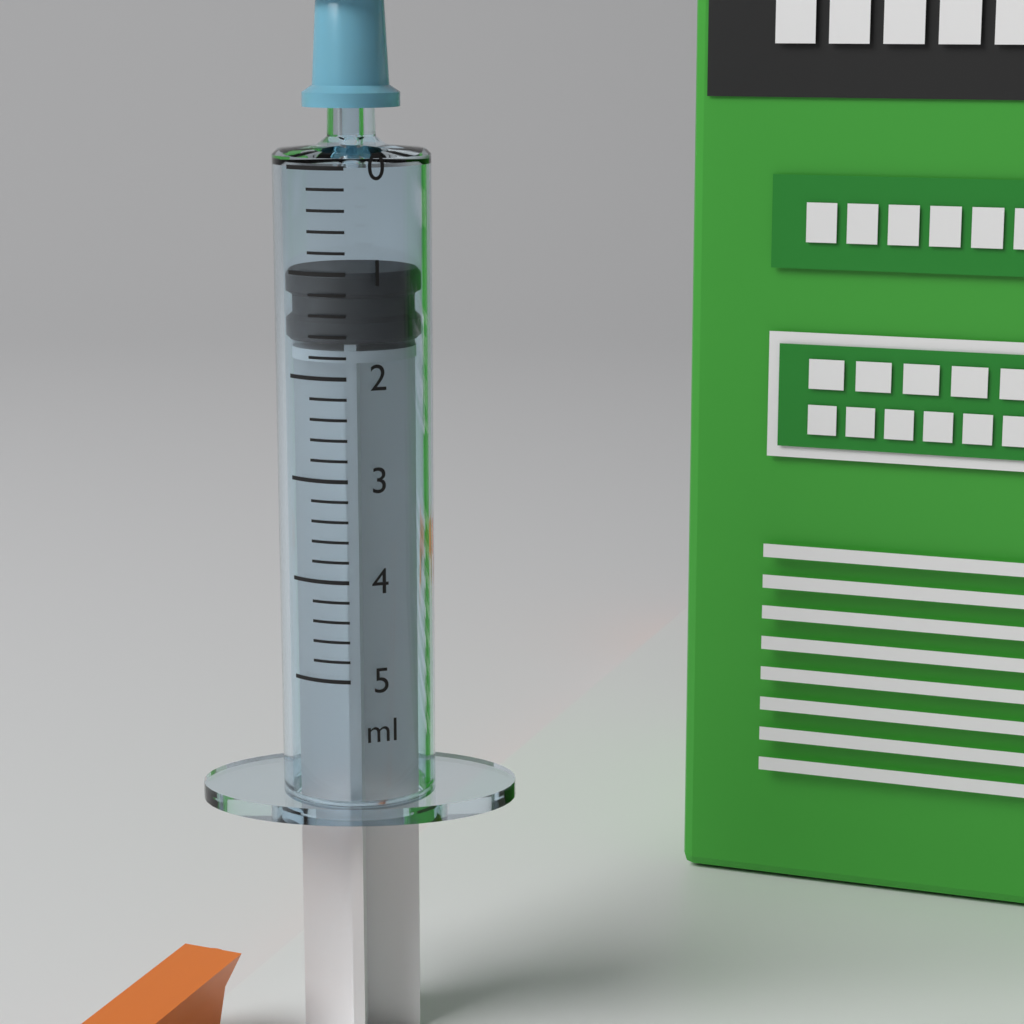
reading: 1.0 ml
